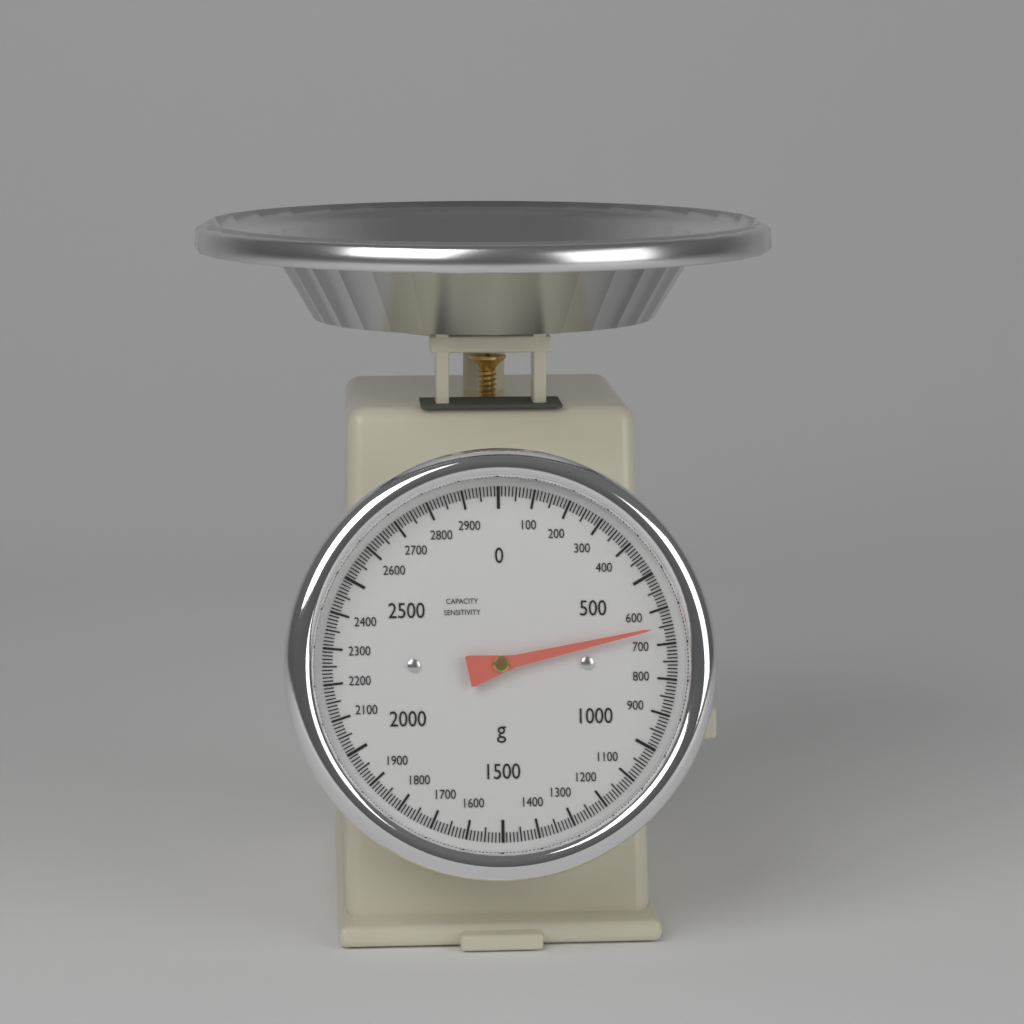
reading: 650 g
